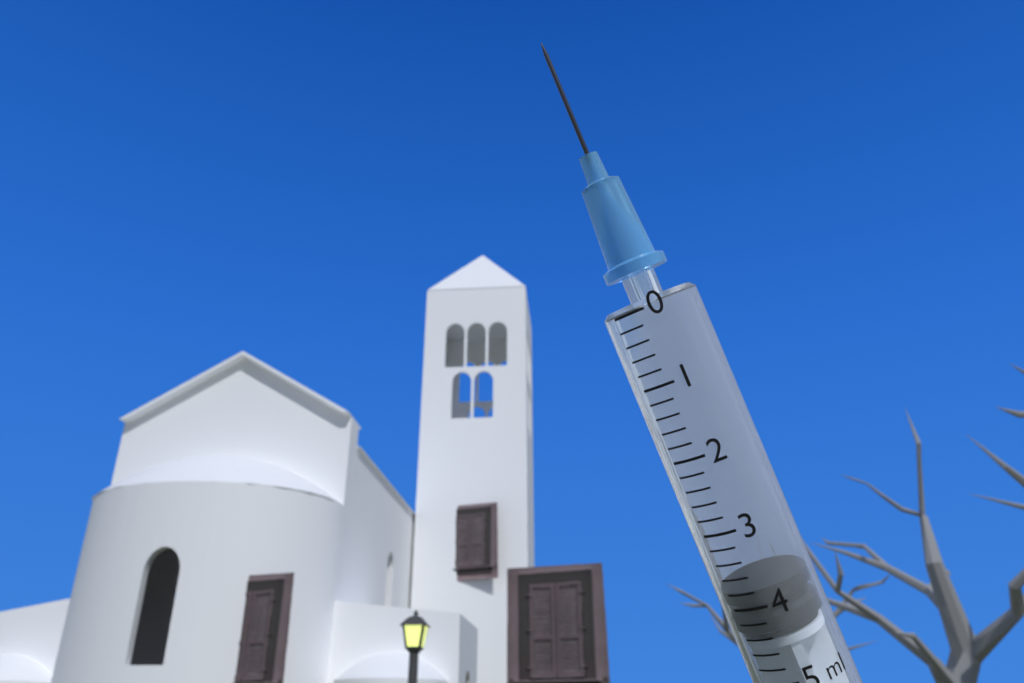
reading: 3.8 ml
